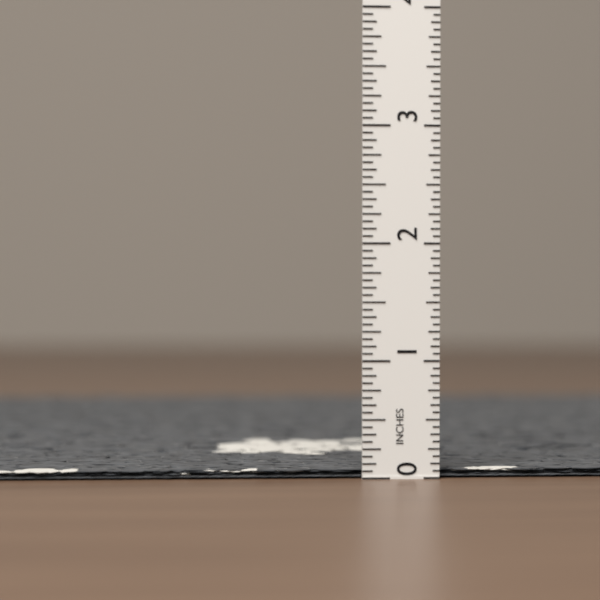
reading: 0.0625 in
